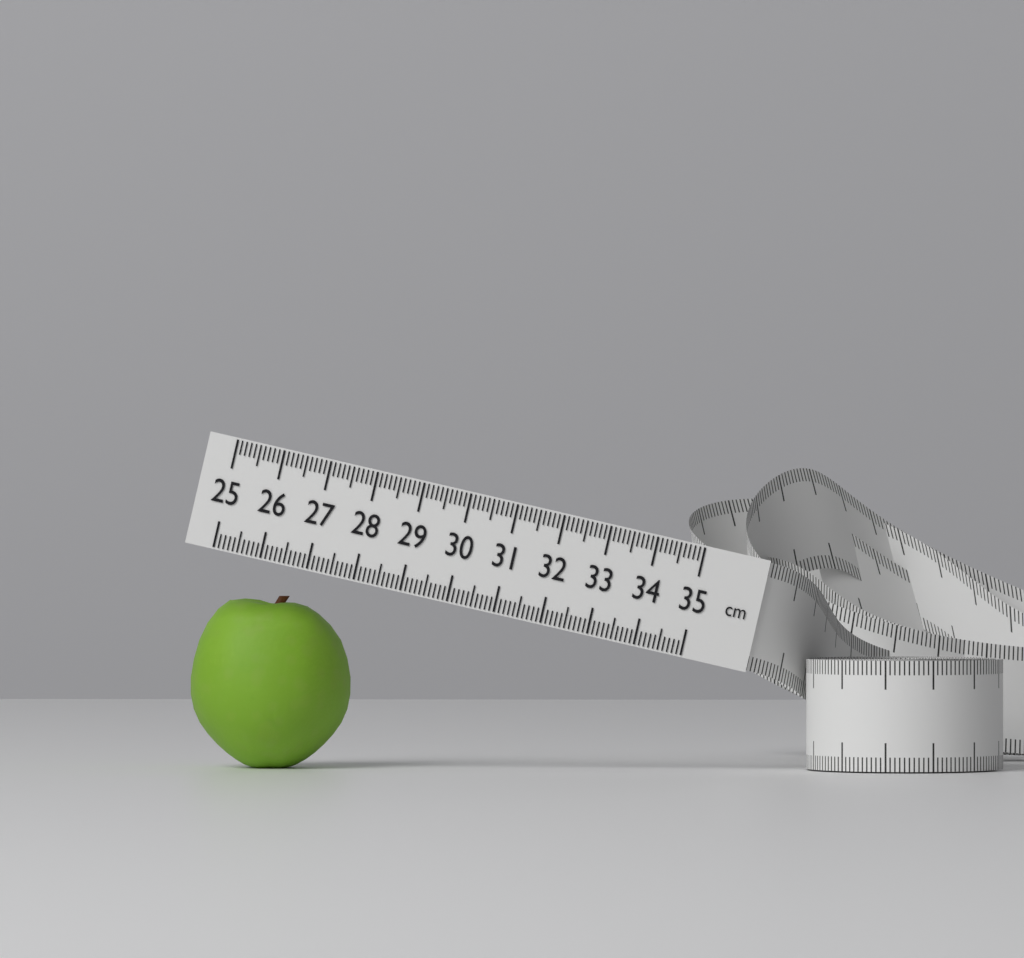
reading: 28.4 cm
